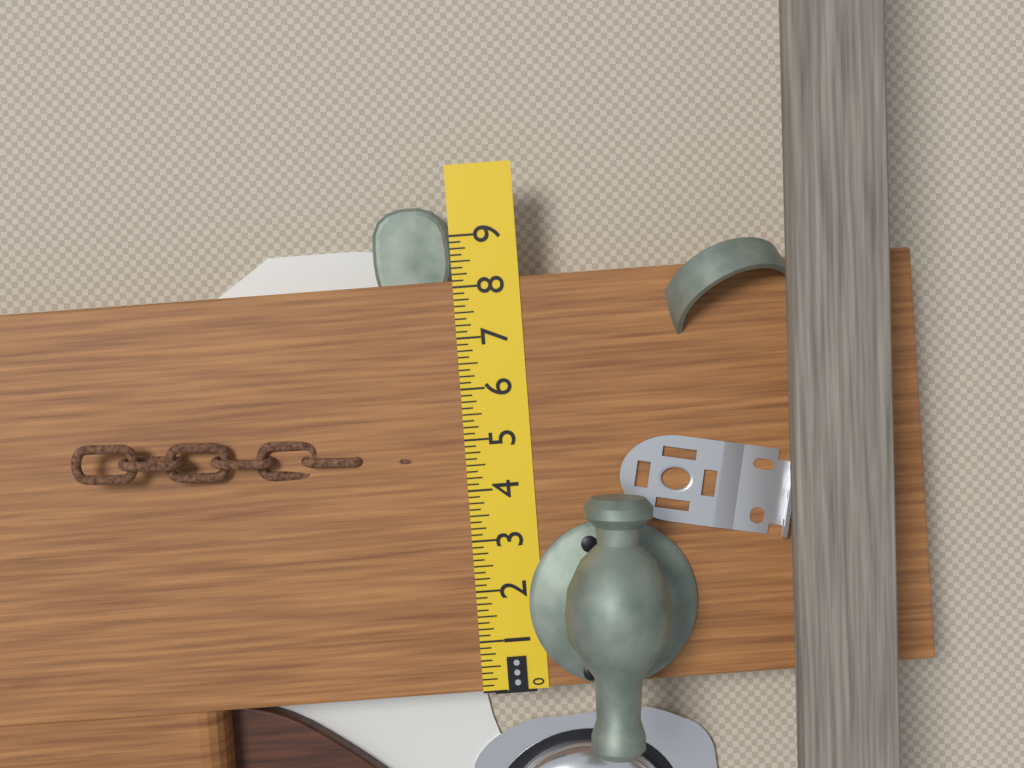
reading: 8.125 in
